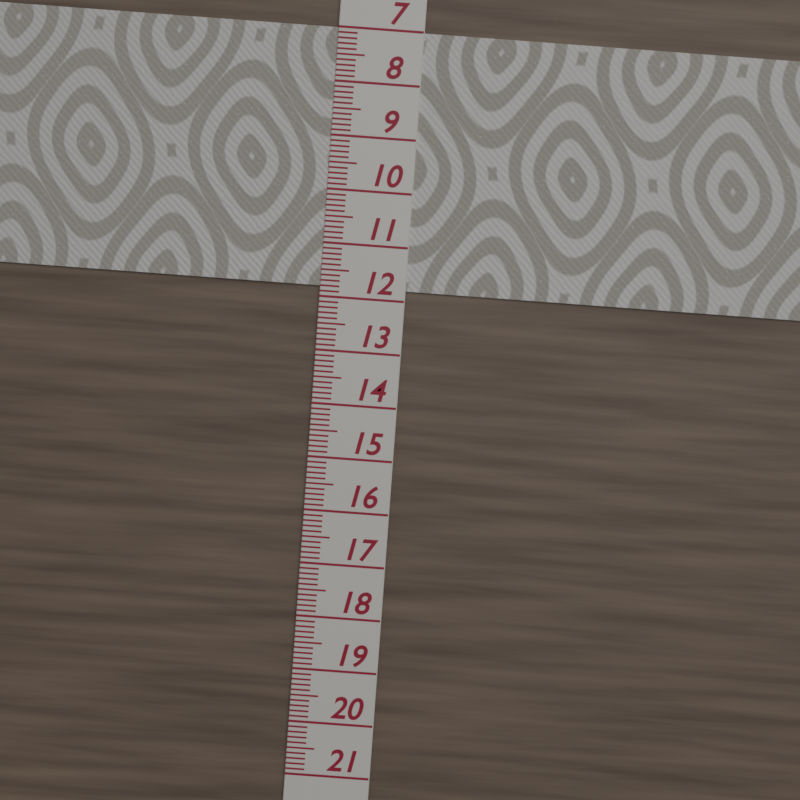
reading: 11.8 (no unit)
